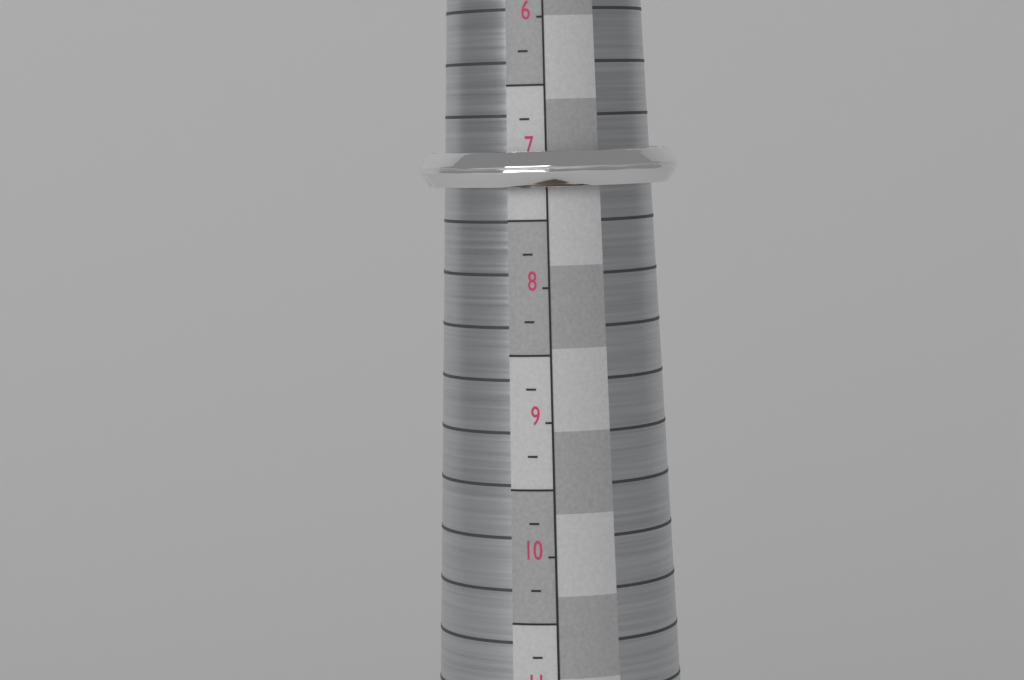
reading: 7.25 (no unit)
